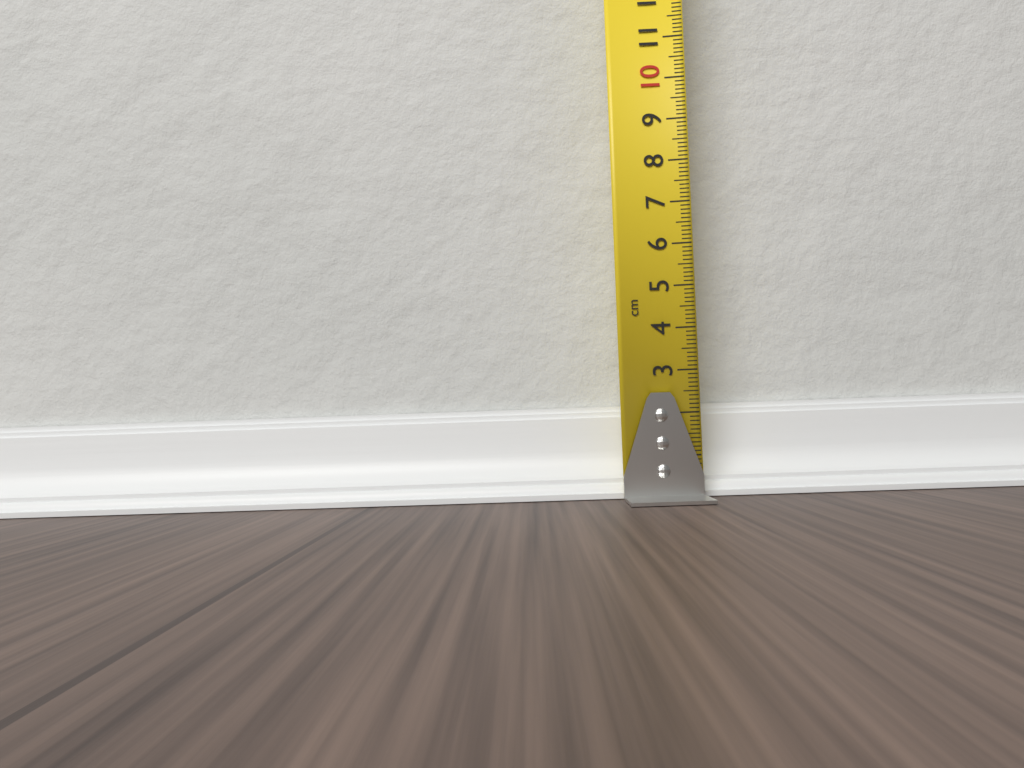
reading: 2.2 cm
